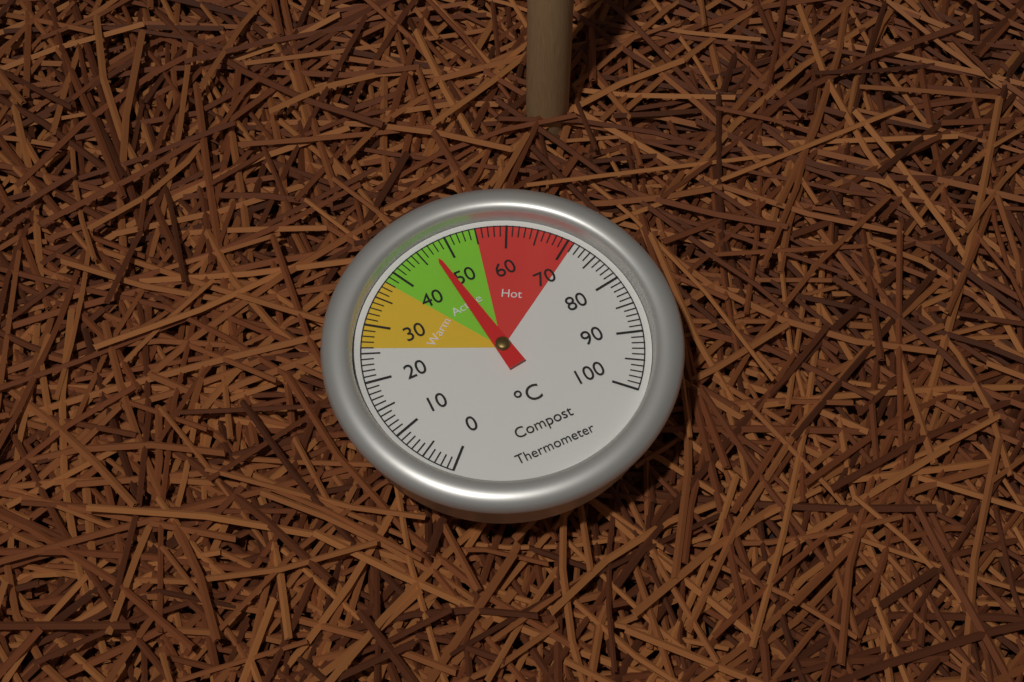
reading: 47 °C
